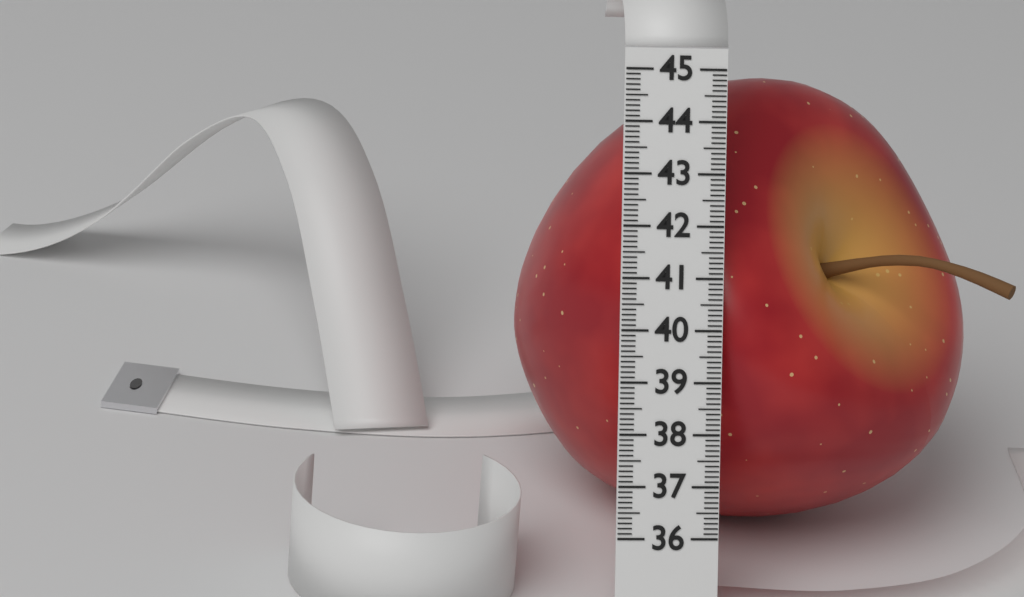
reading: 44.9 (no unit)
